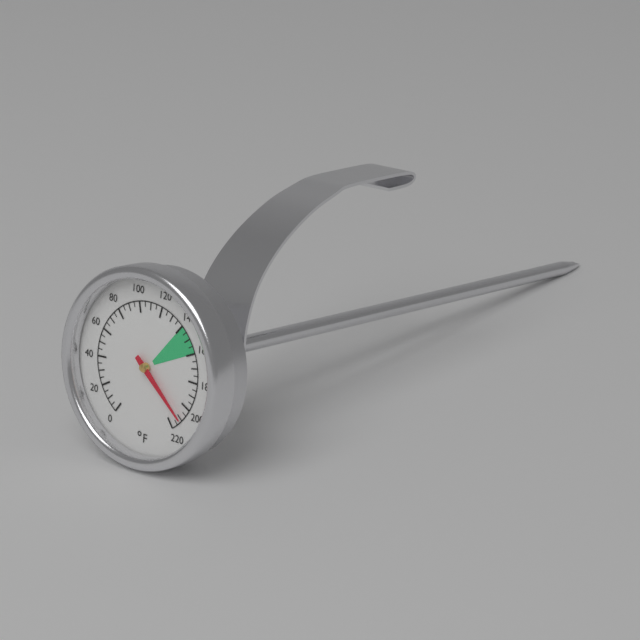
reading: 210 °F
